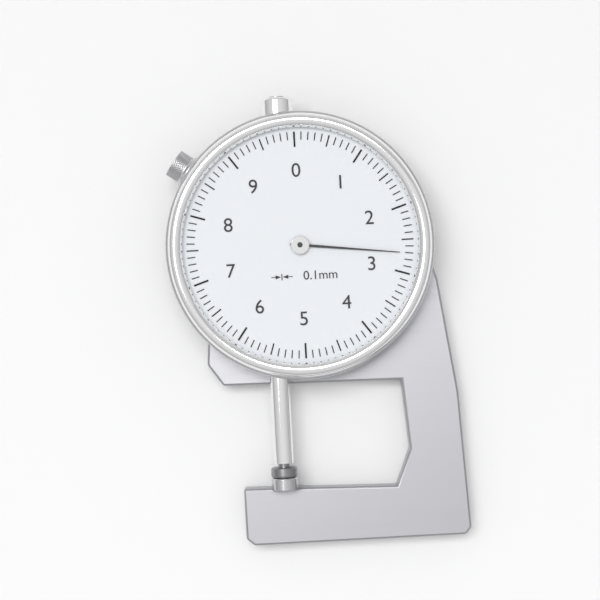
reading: 2.7 mm
